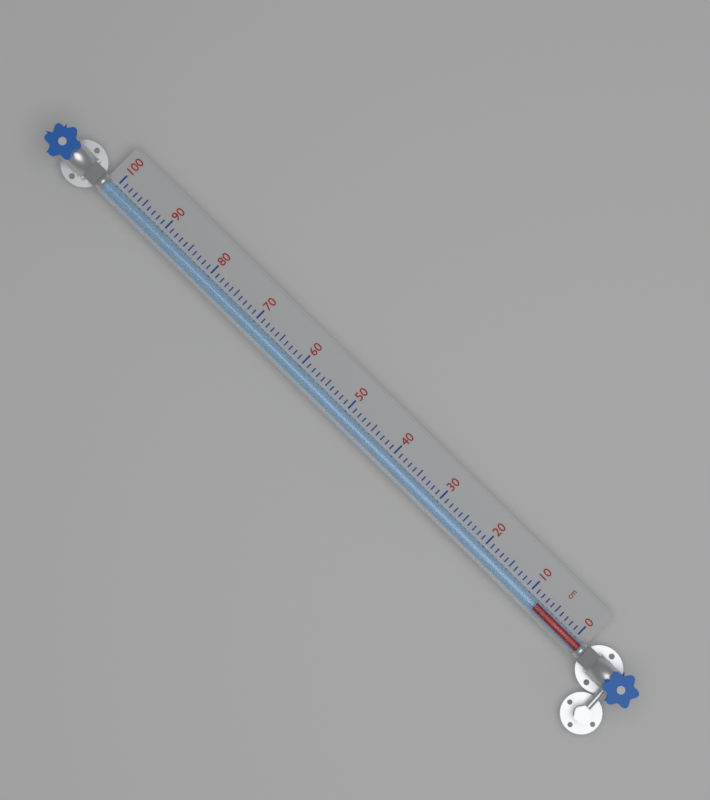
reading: 8 cm
